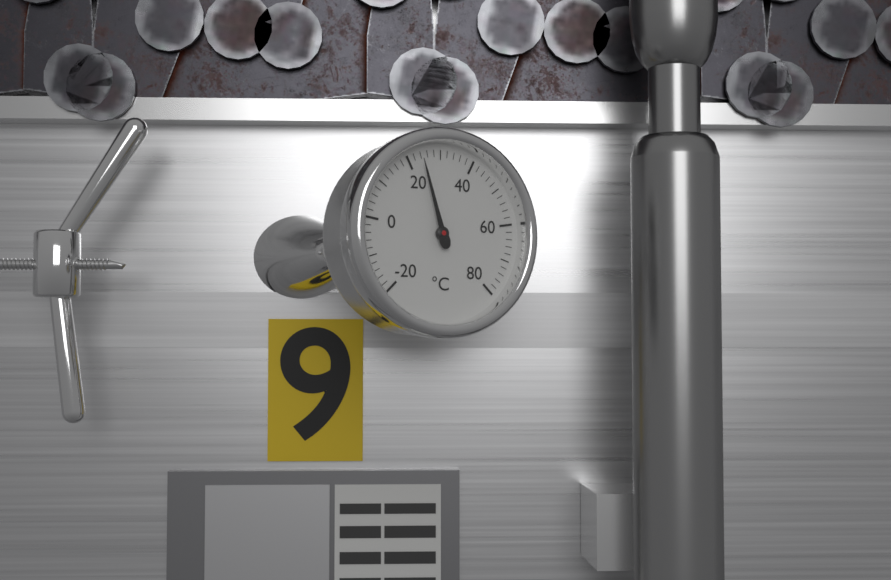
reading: 24 °C
